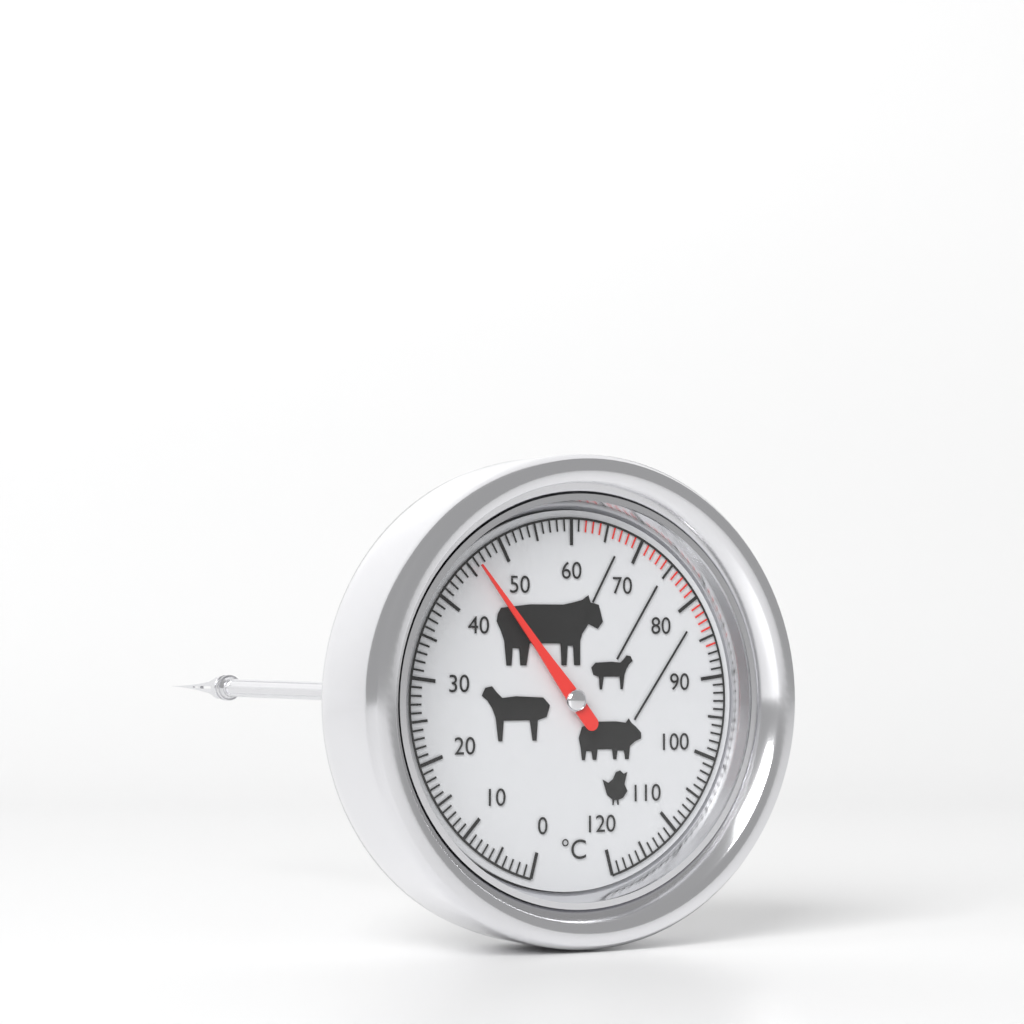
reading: 46 °C
